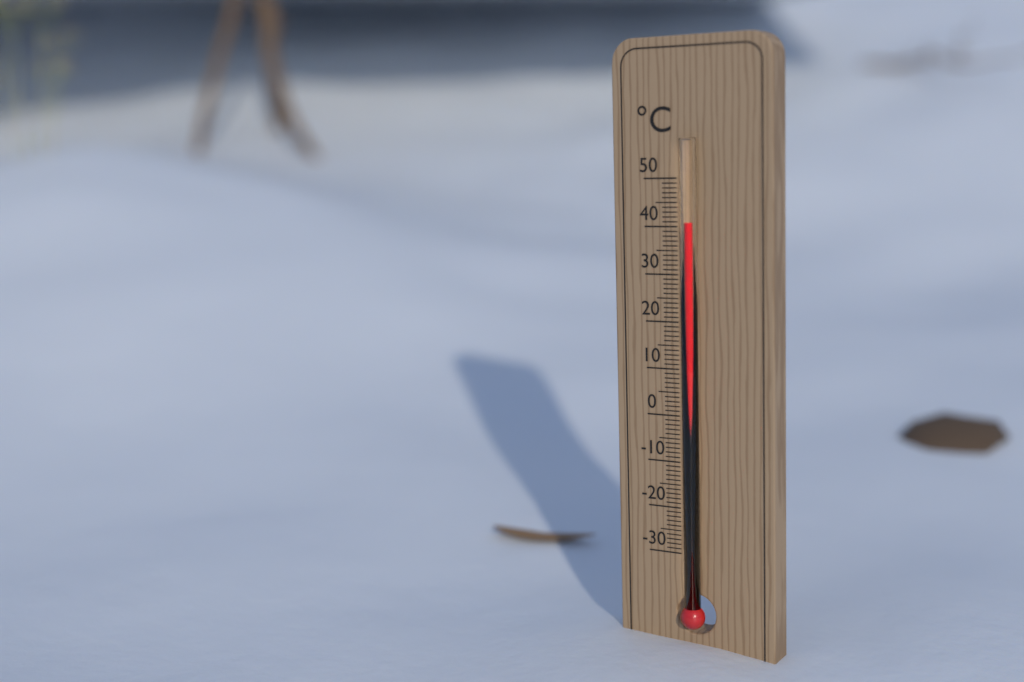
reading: 41 °C
